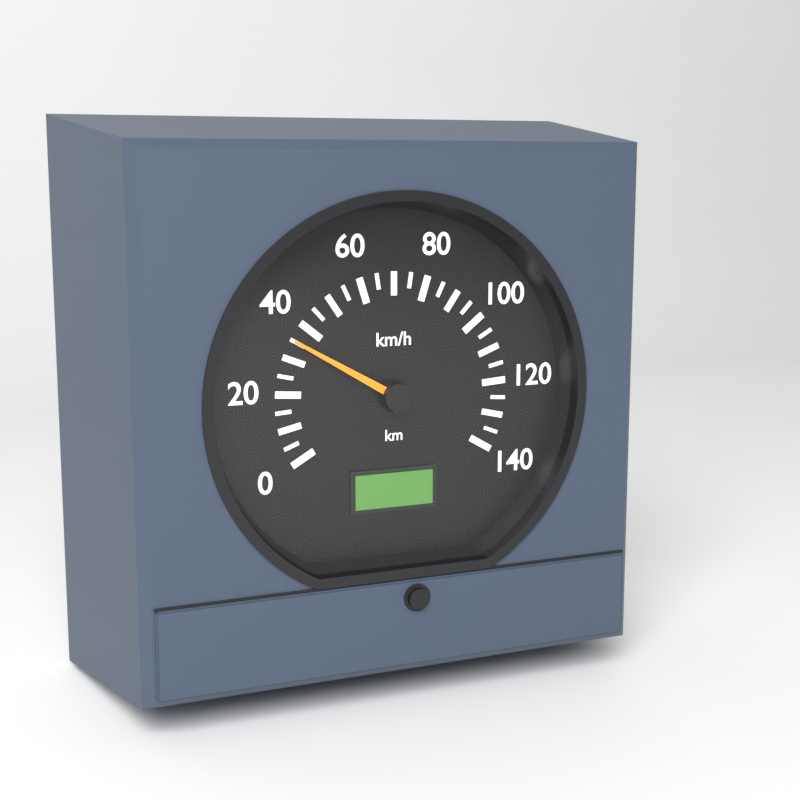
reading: 35 km/h
